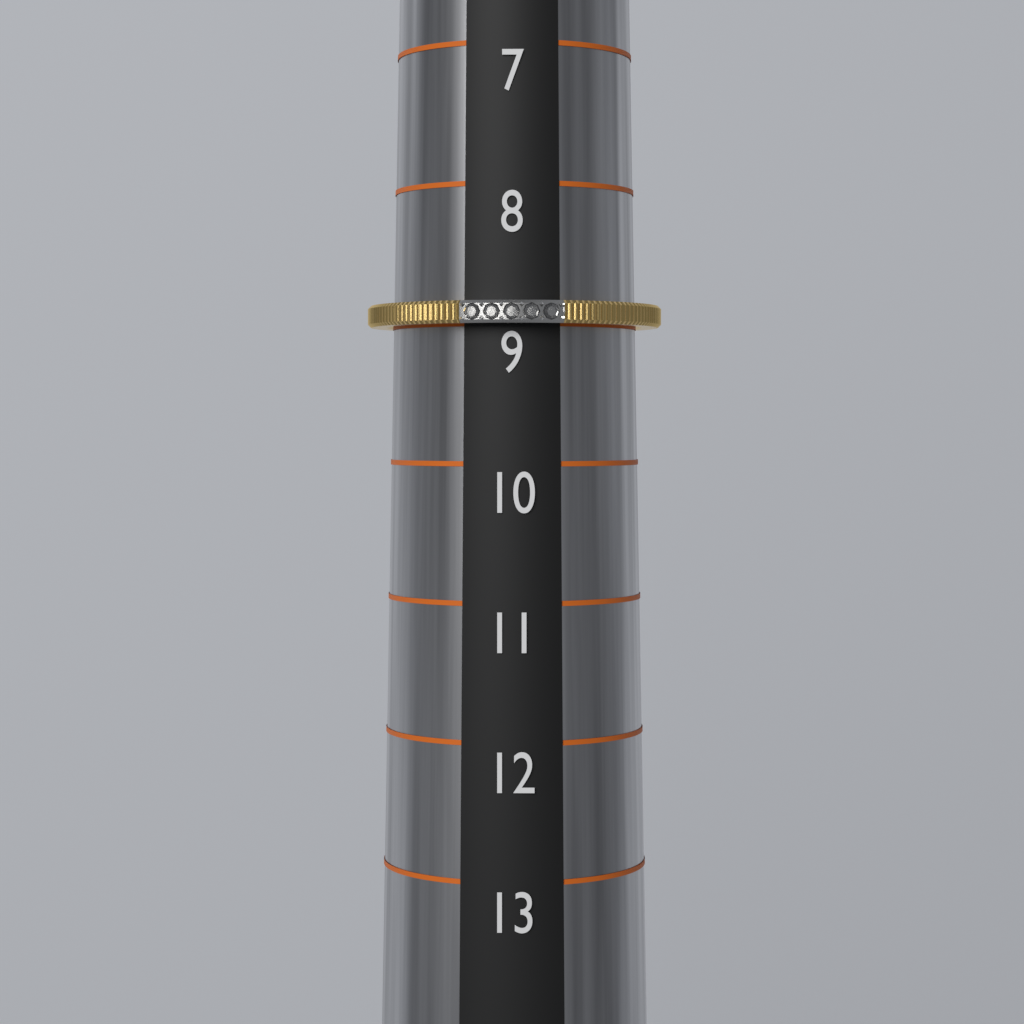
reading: 9 (no unit)
